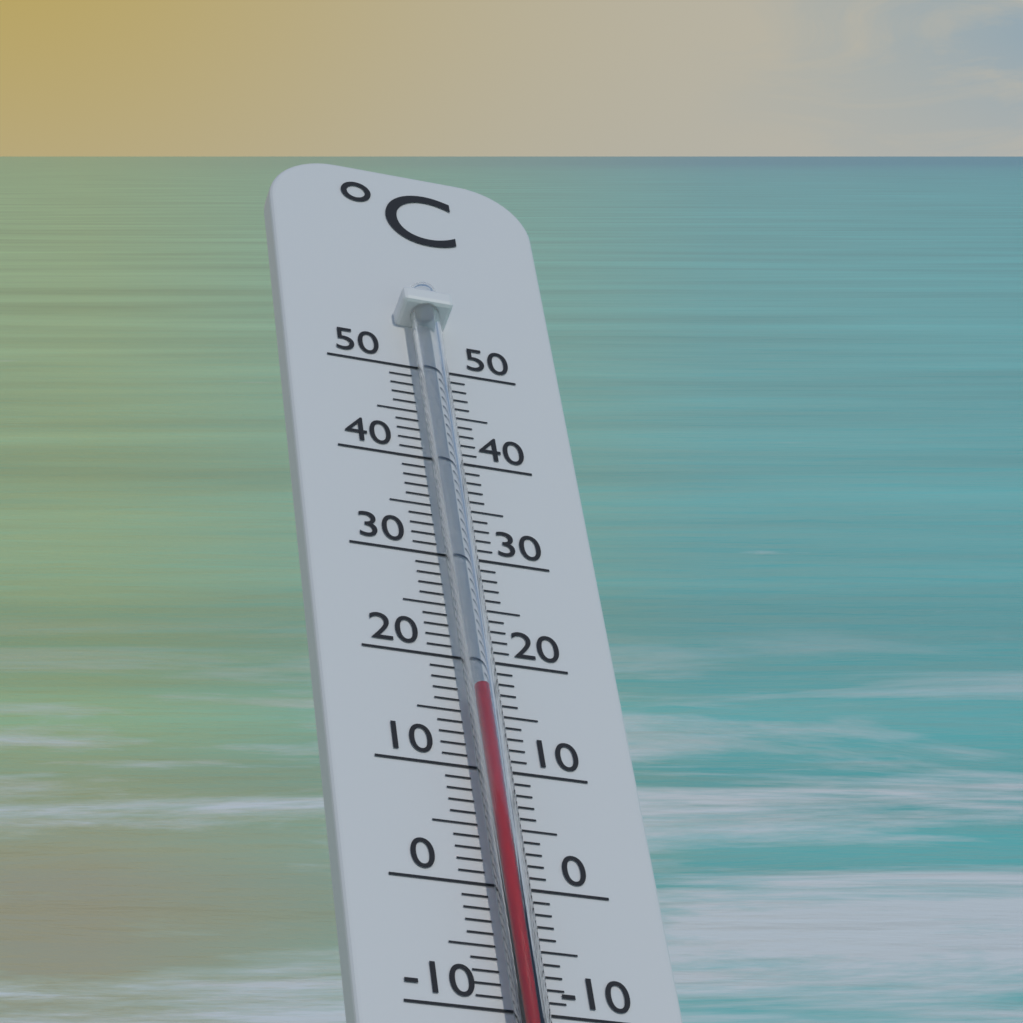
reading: 16 °C
